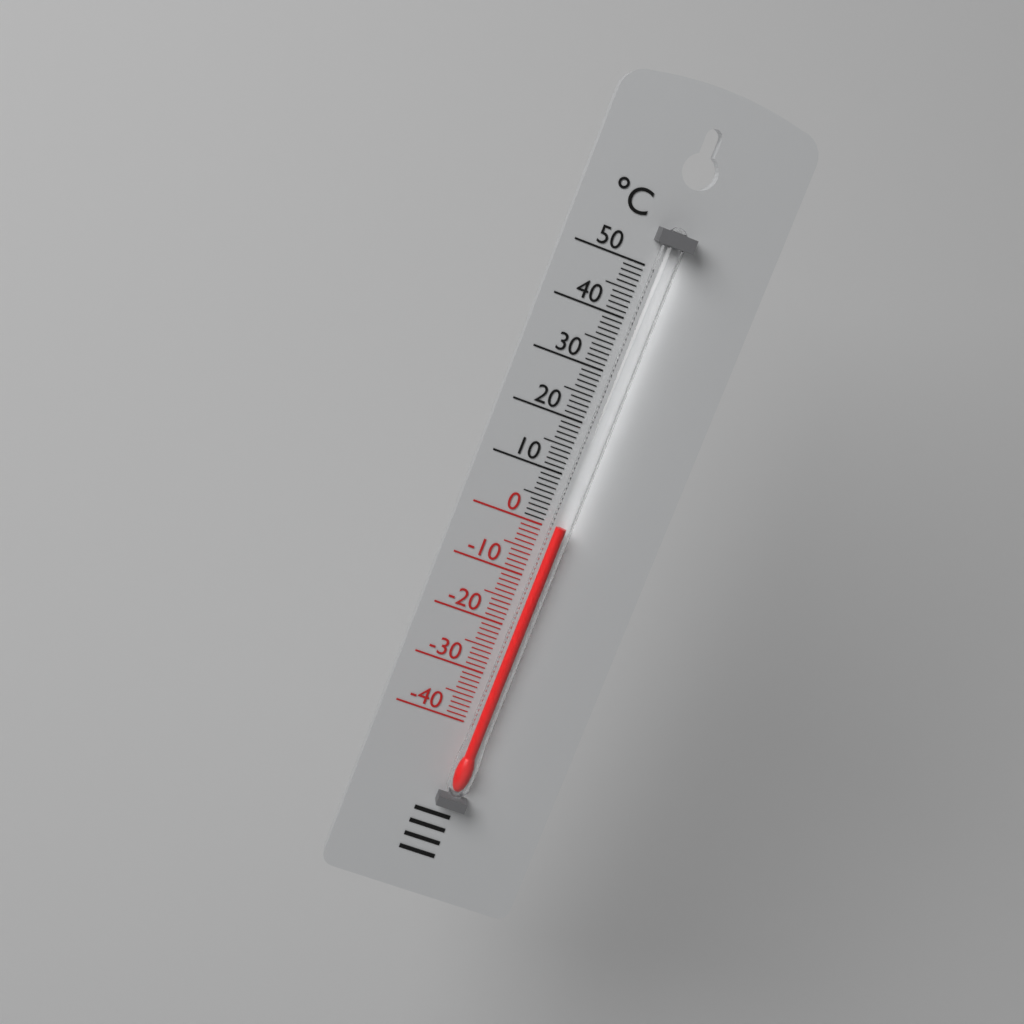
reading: 1 °C
